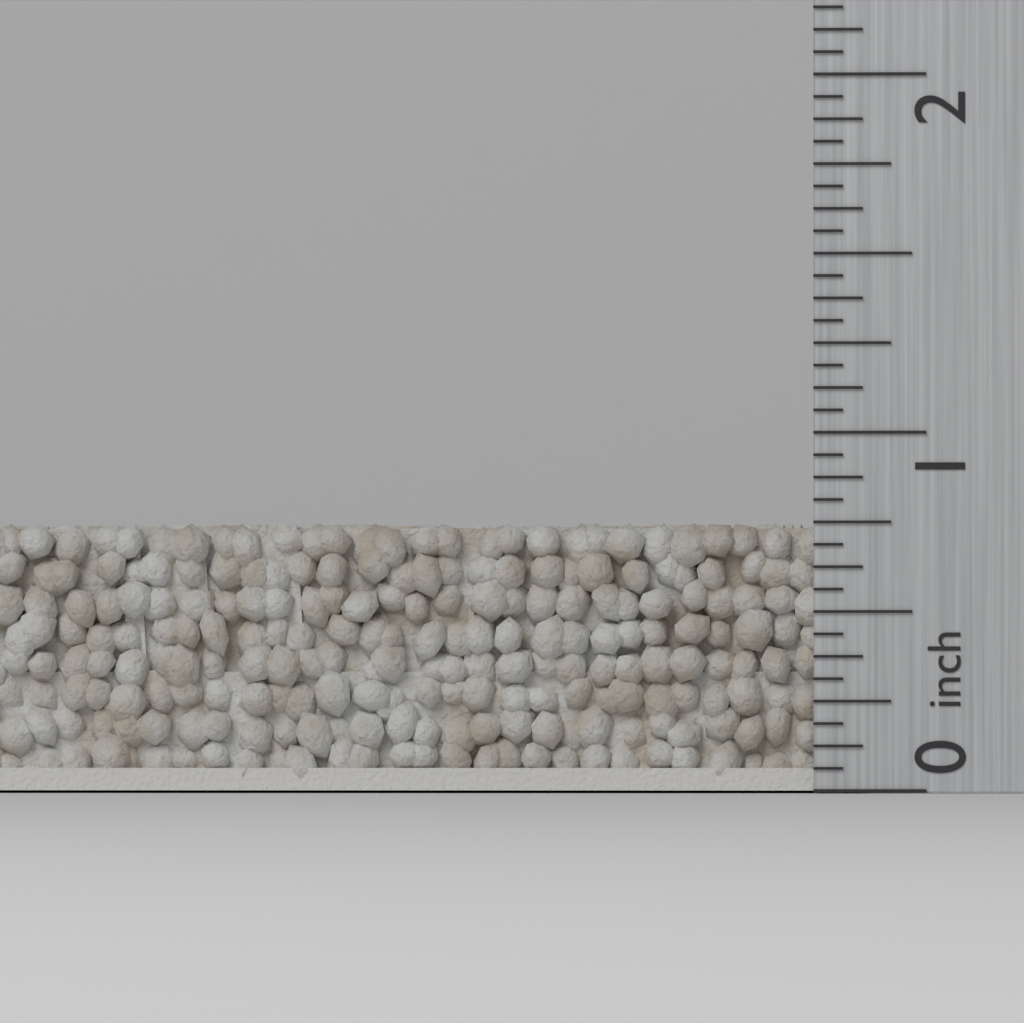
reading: 0.7500 inch
